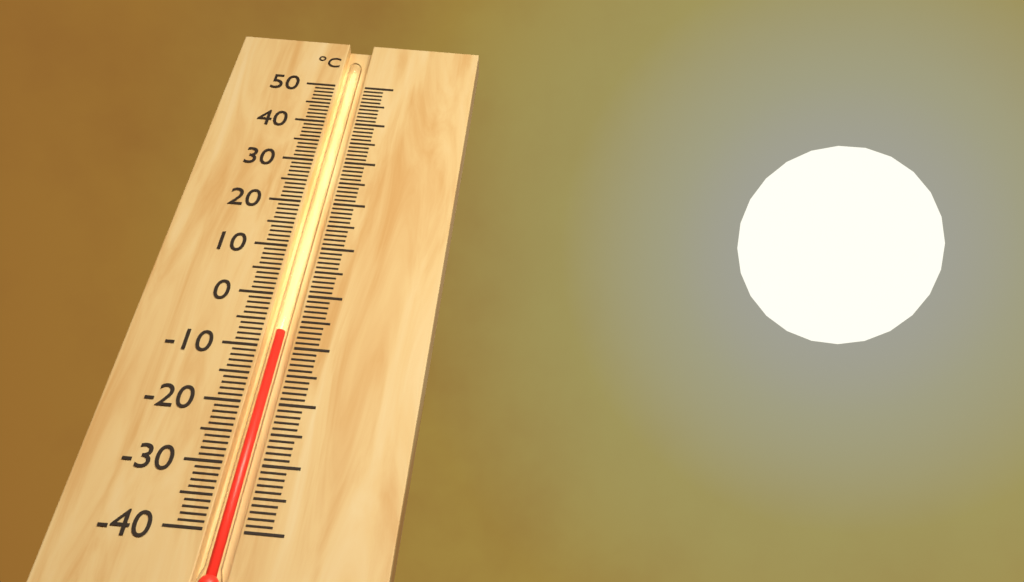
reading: -7 °C
